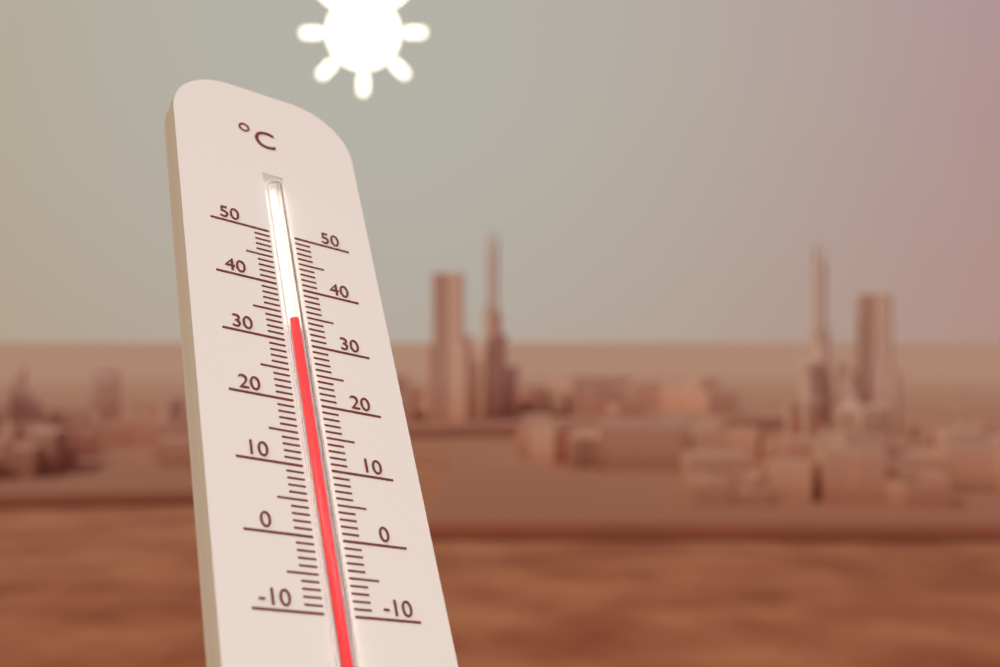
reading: 34 °C
